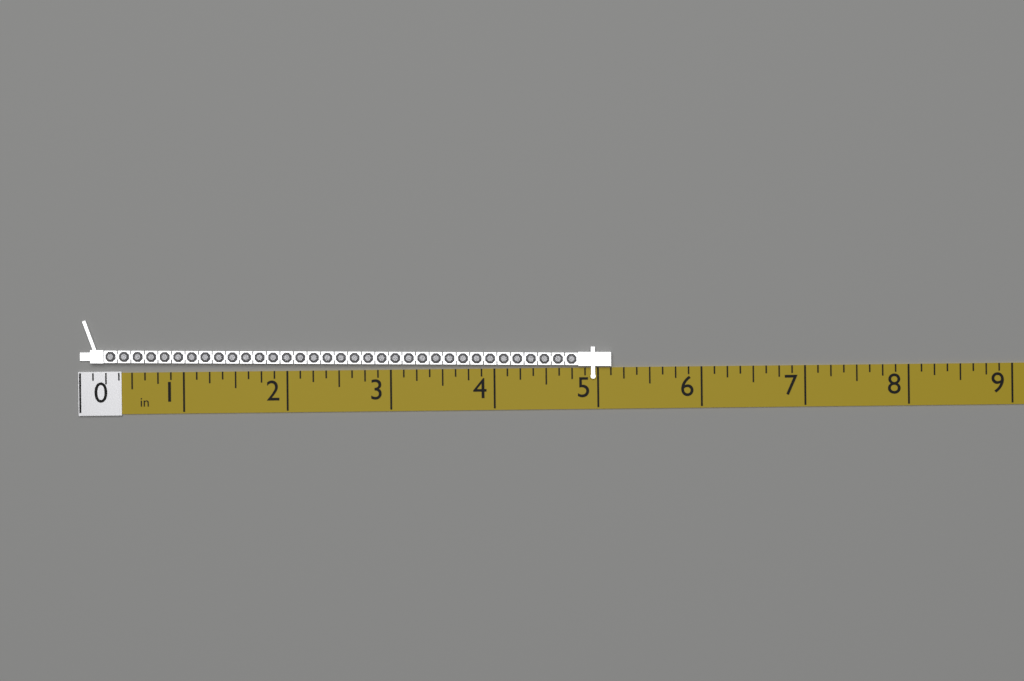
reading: 5.125 in
